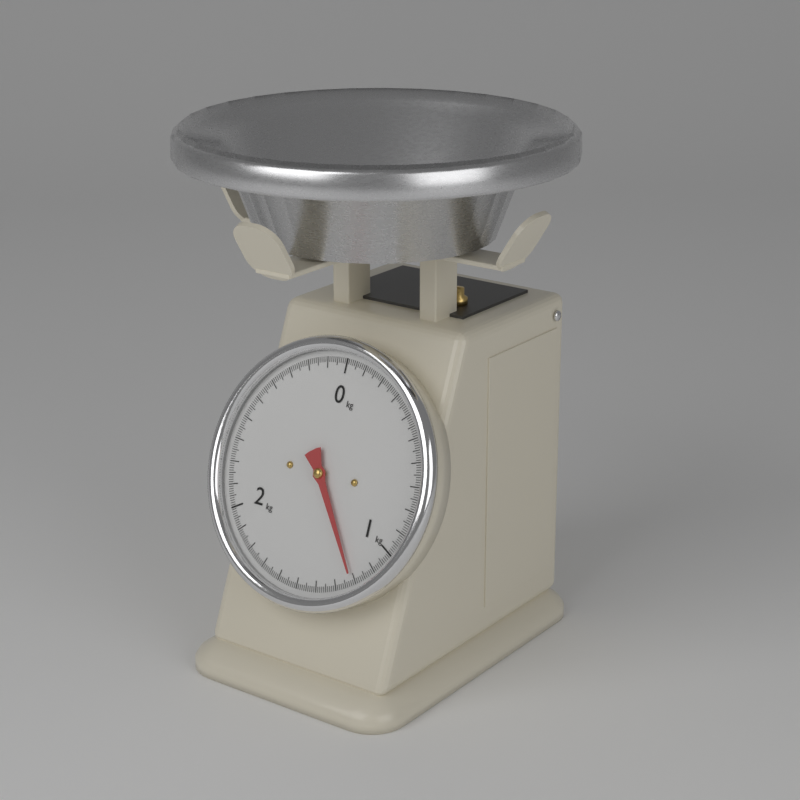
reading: 1.21 kg
